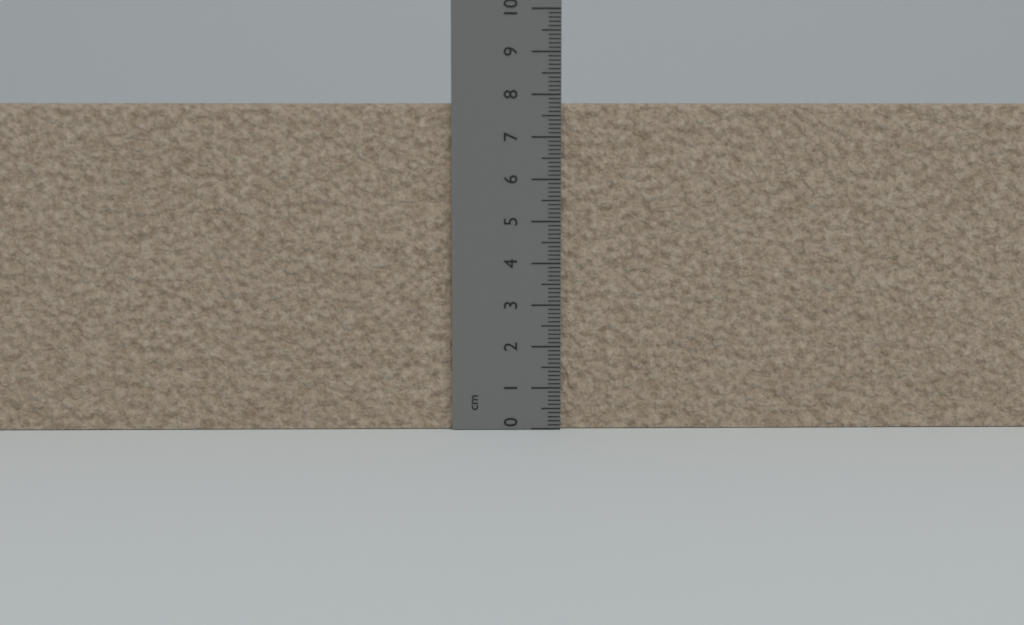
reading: 7.8 cm
